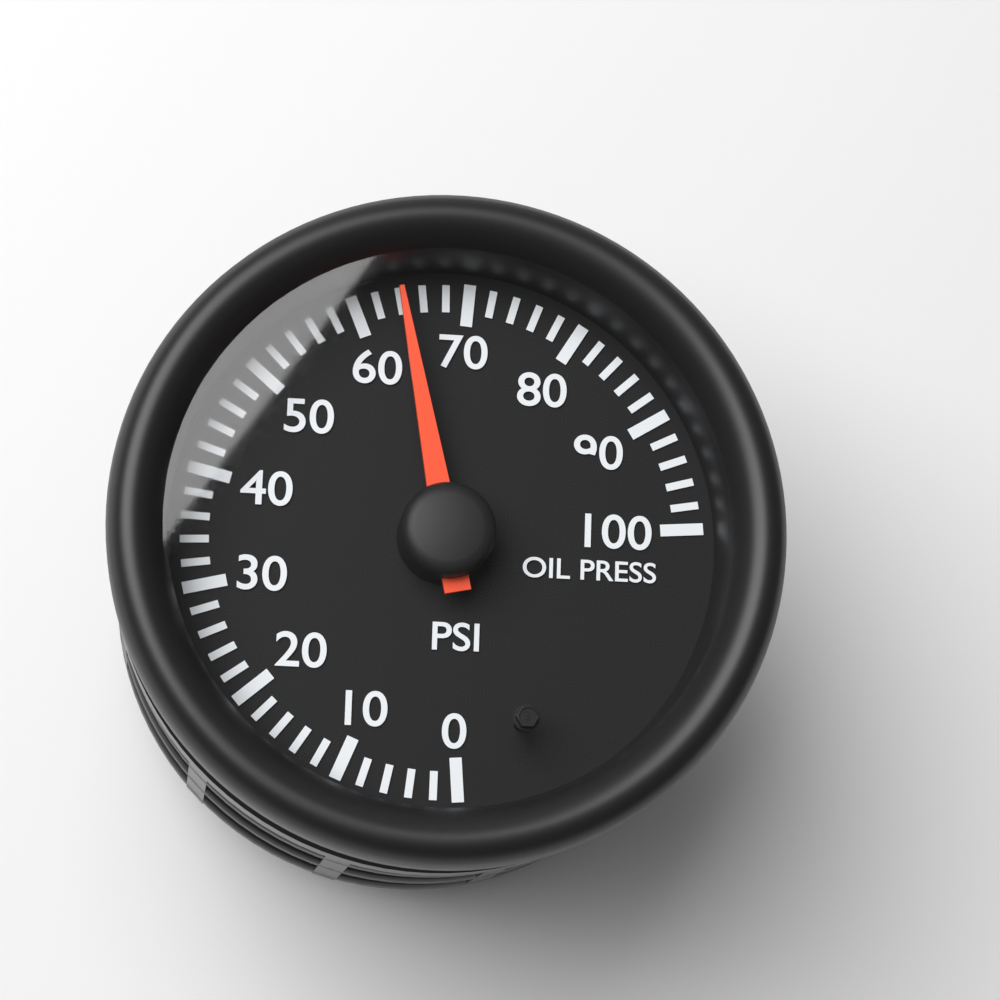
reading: 64 psi
